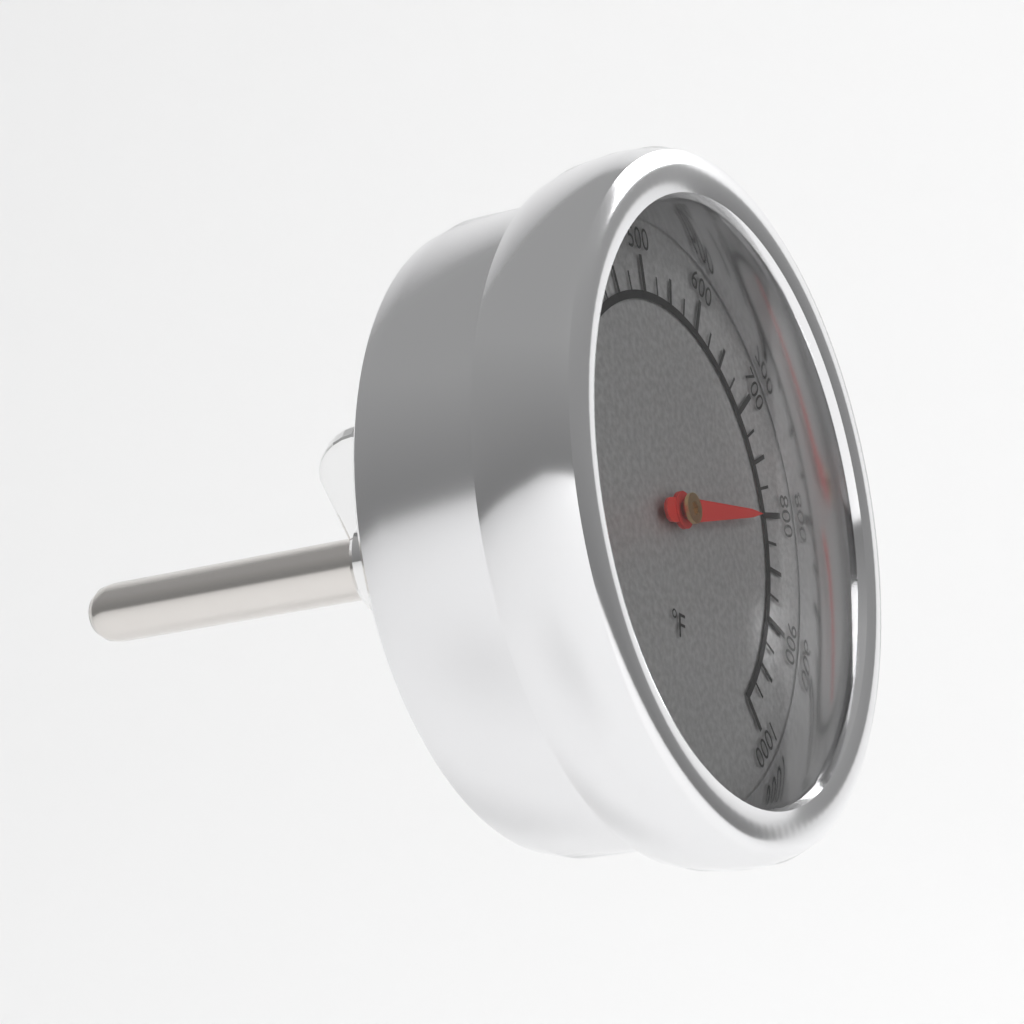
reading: 800 °F
